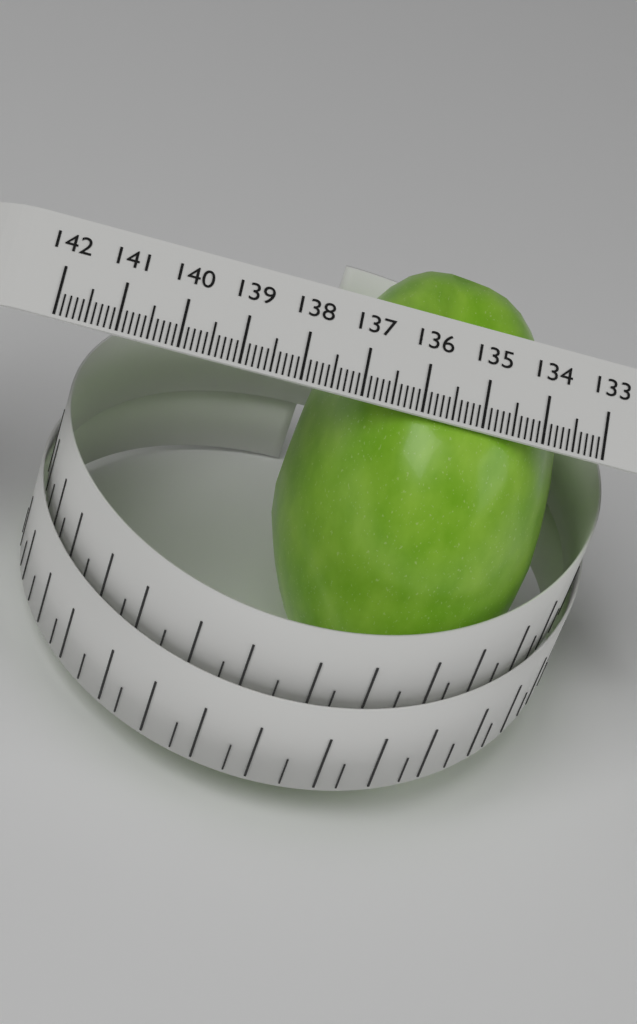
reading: 137.6 (no unit)
